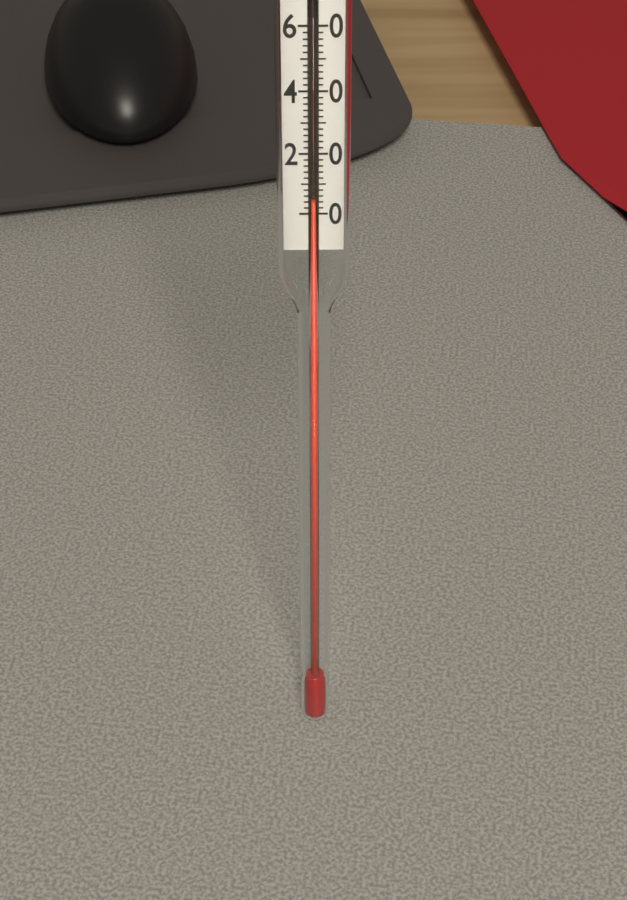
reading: 4 (no unit)
